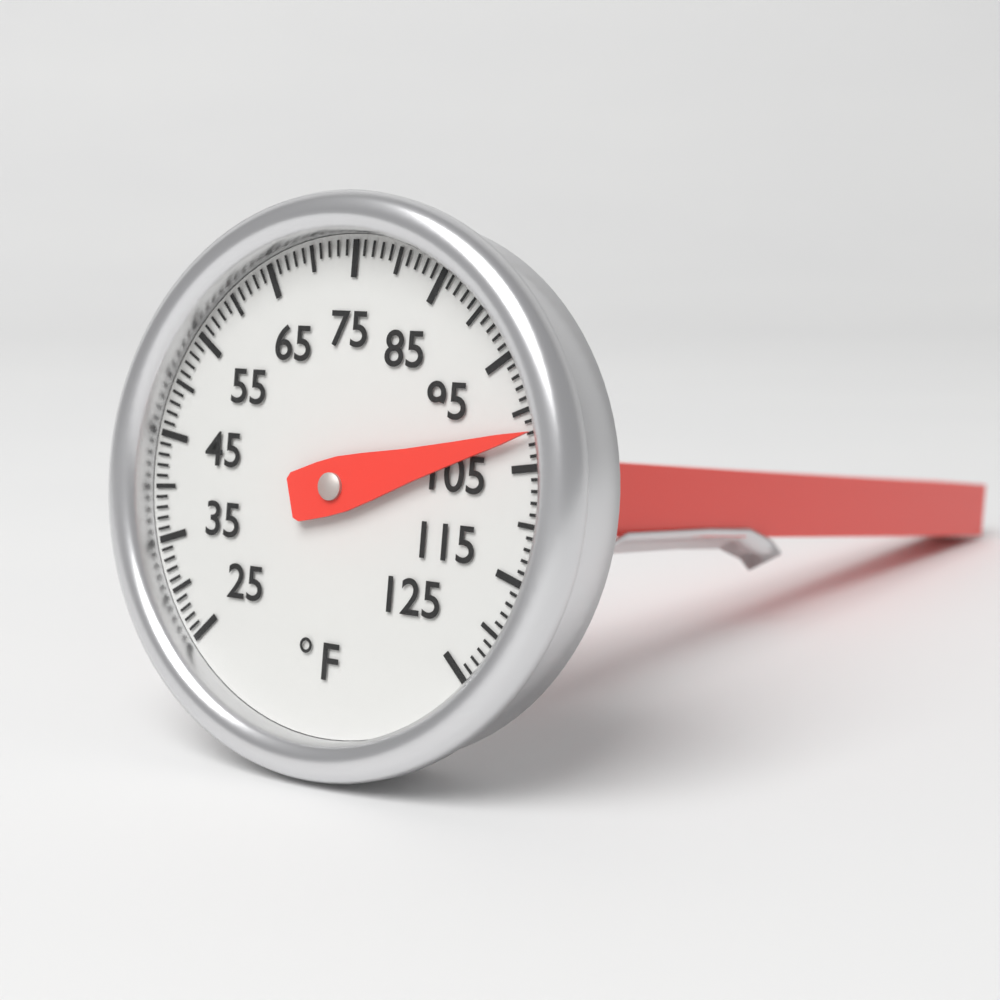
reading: 102 °F
